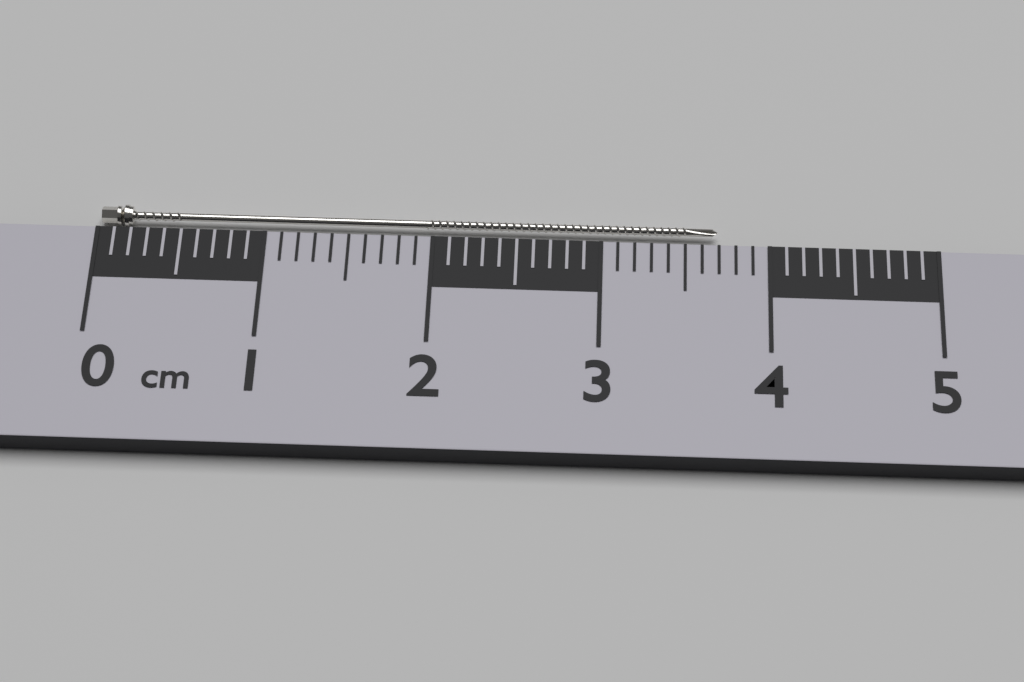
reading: 3.7 cm
